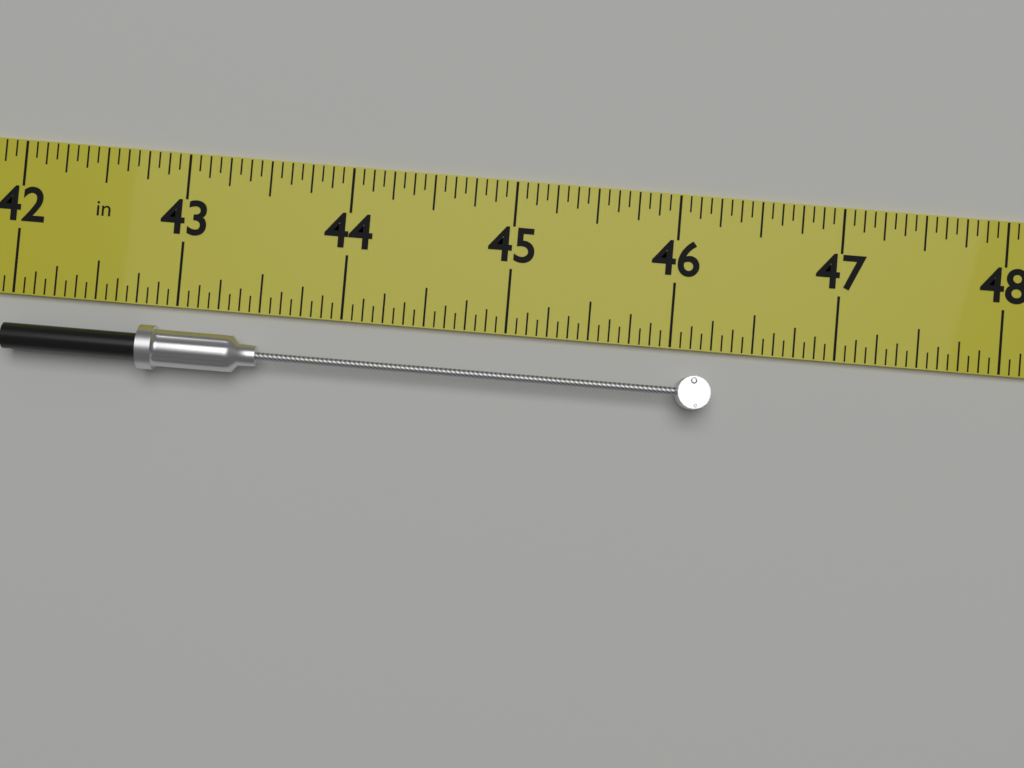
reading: 46.2500 in
